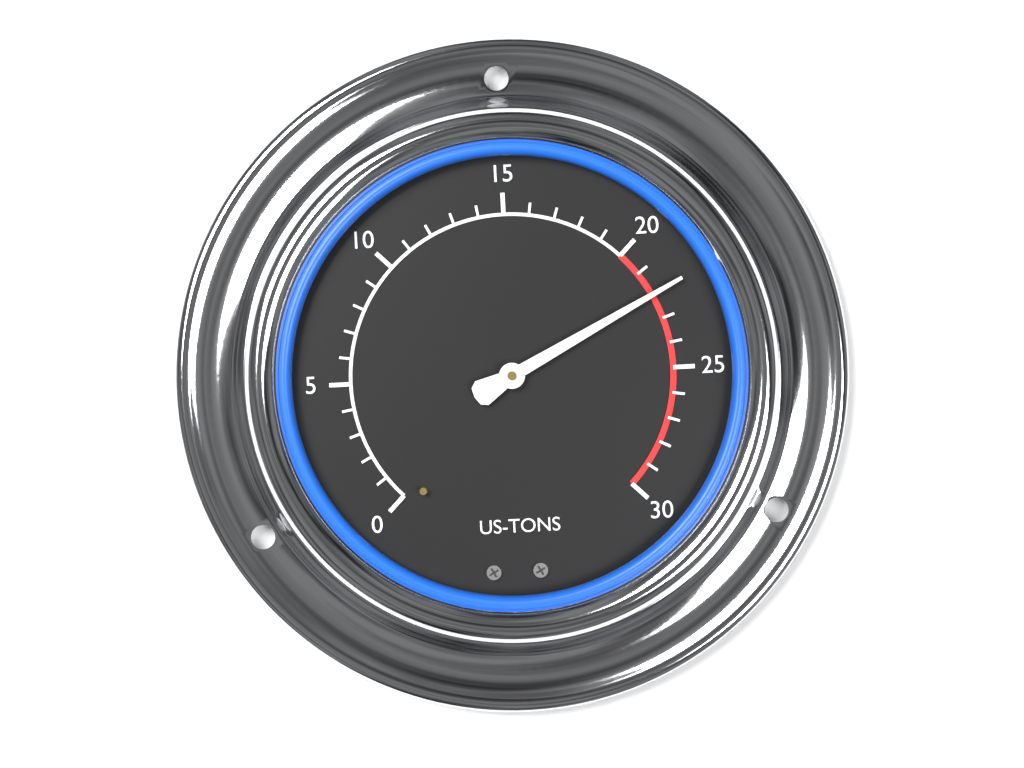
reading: 22 US-TONS
